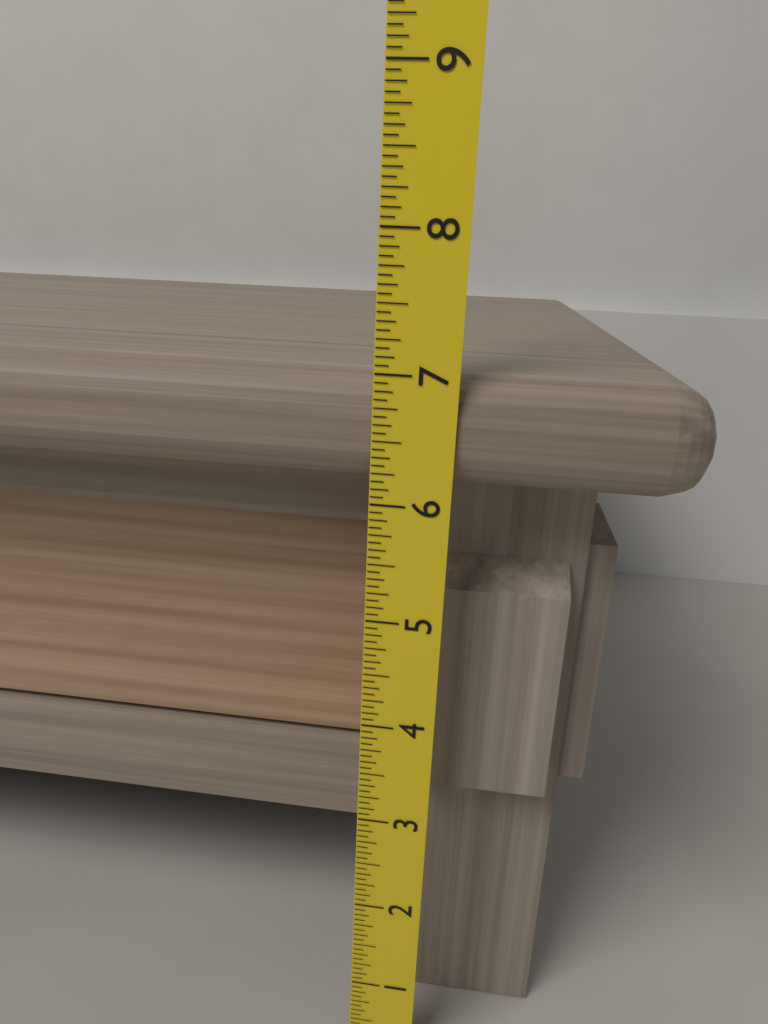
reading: 7.0000 (no unit)
